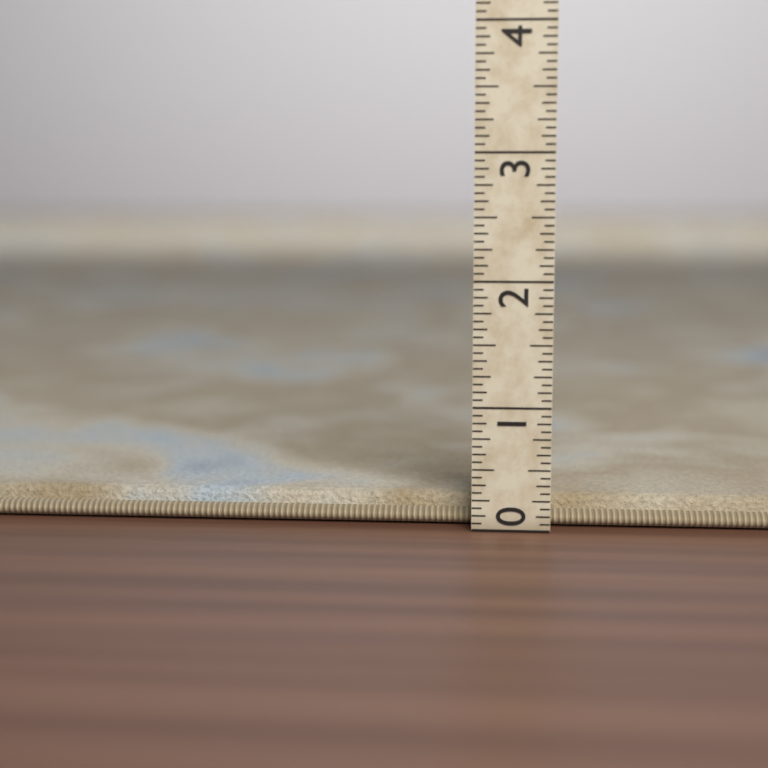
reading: 0.2500 (no unit)
